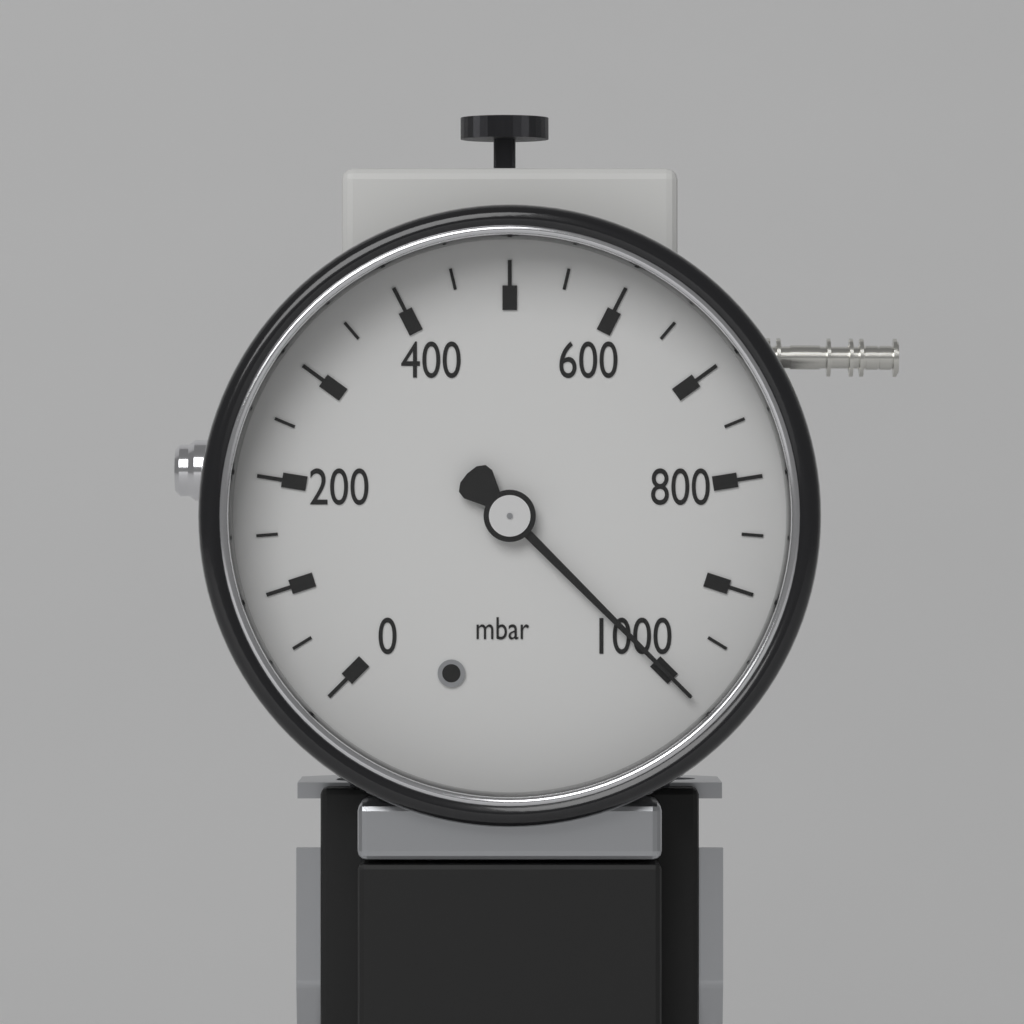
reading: 1000 mbar
